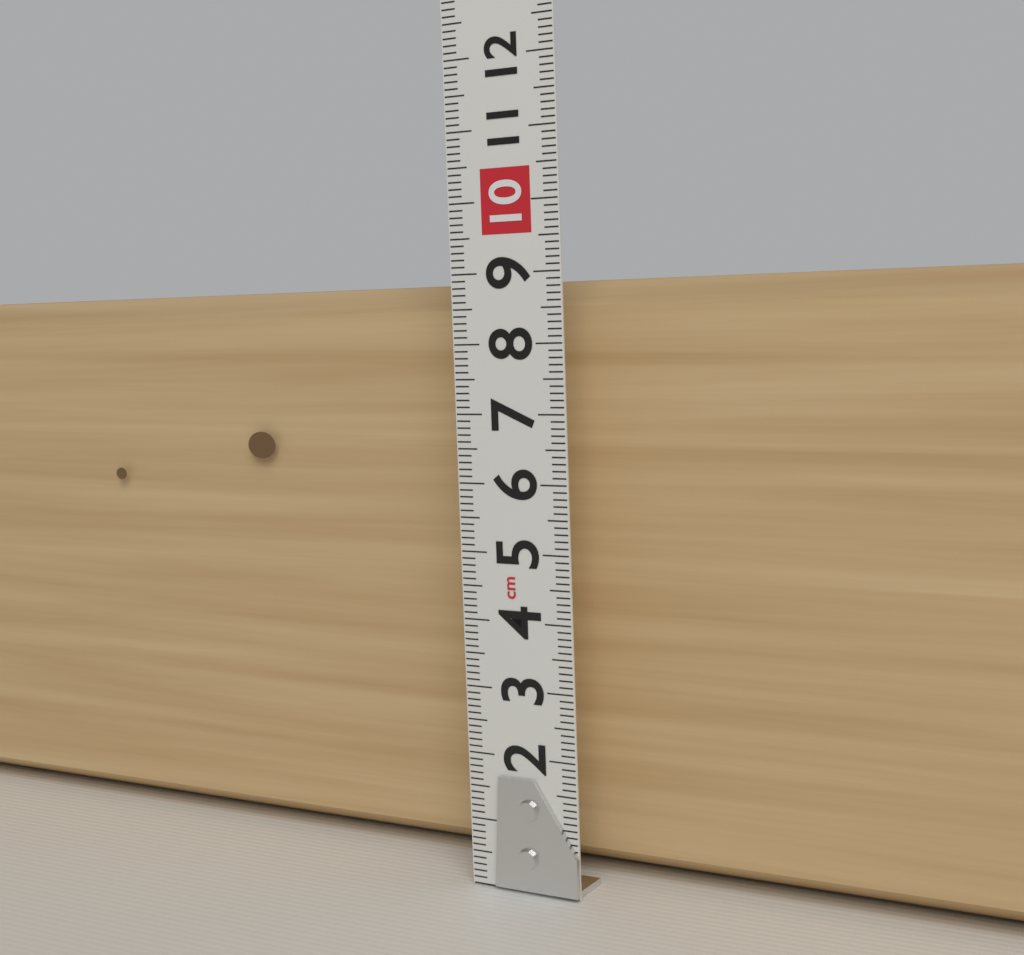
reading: 8.9 cm
